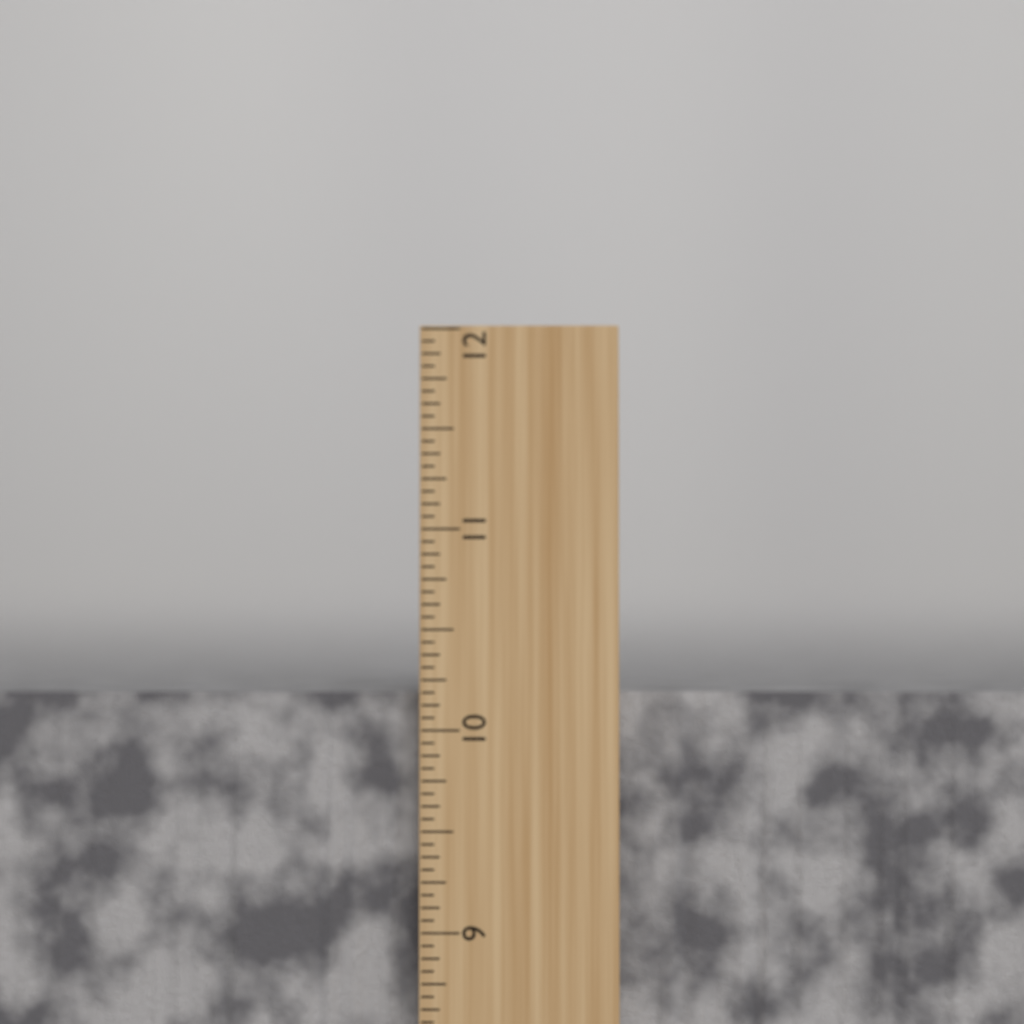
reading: 10.1875 inch
